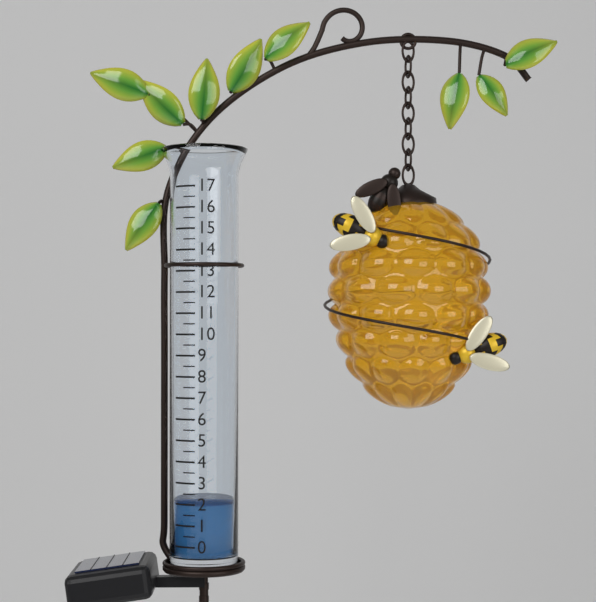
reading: 2.0 (no unit)
